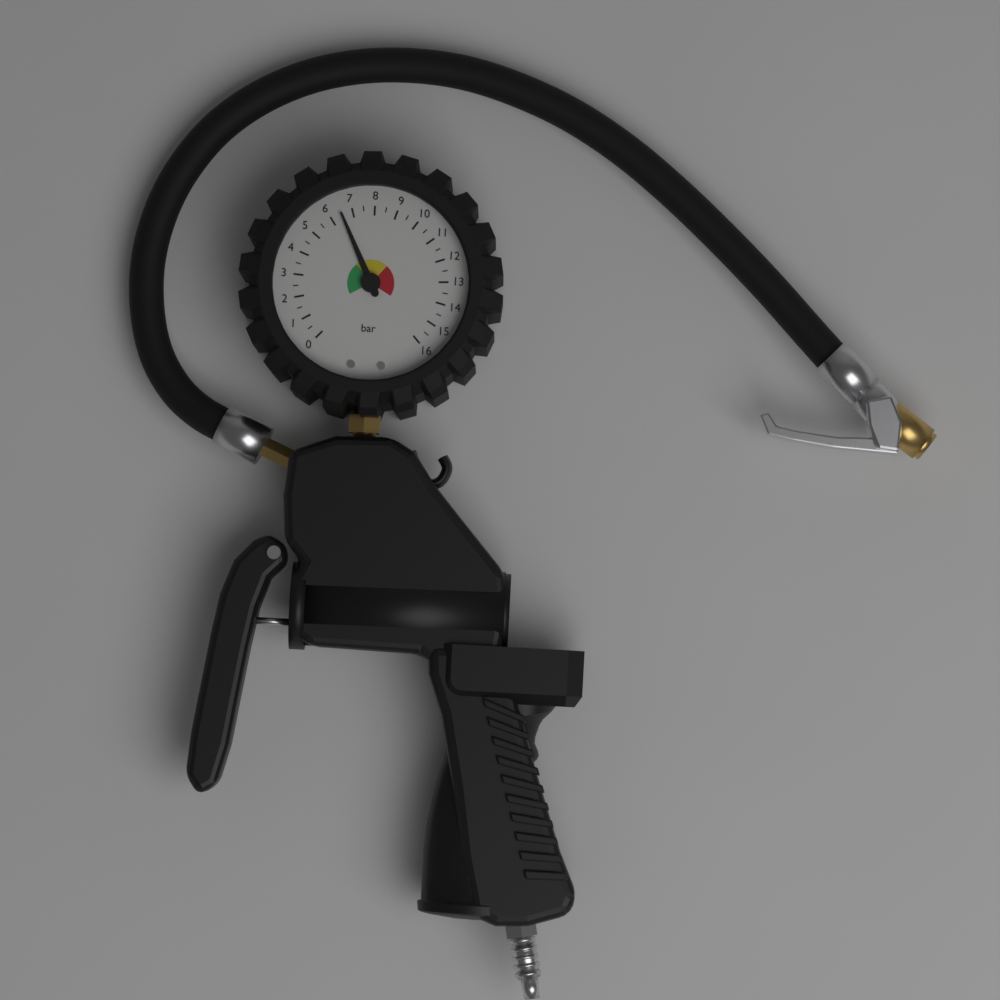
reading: 6.5 bar
